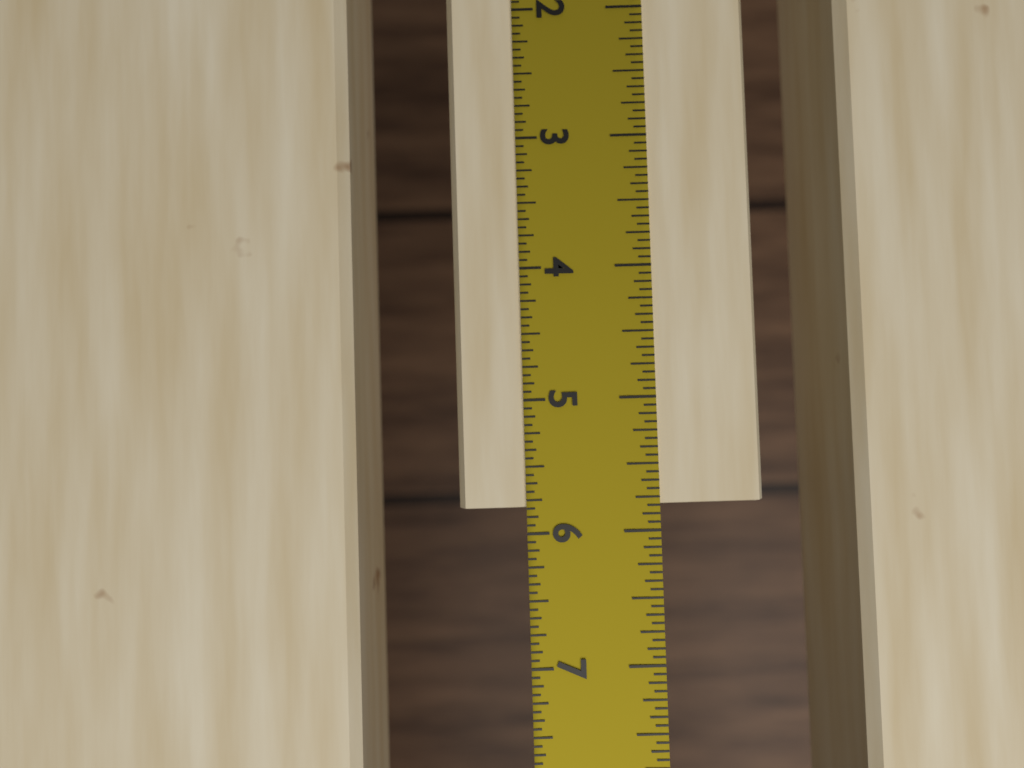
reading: 5.8125 in
